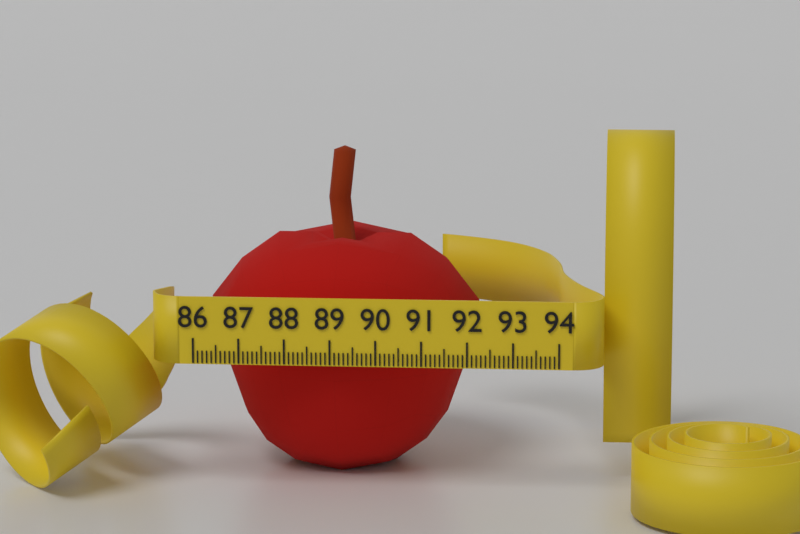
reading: 92.1 (no unit)
